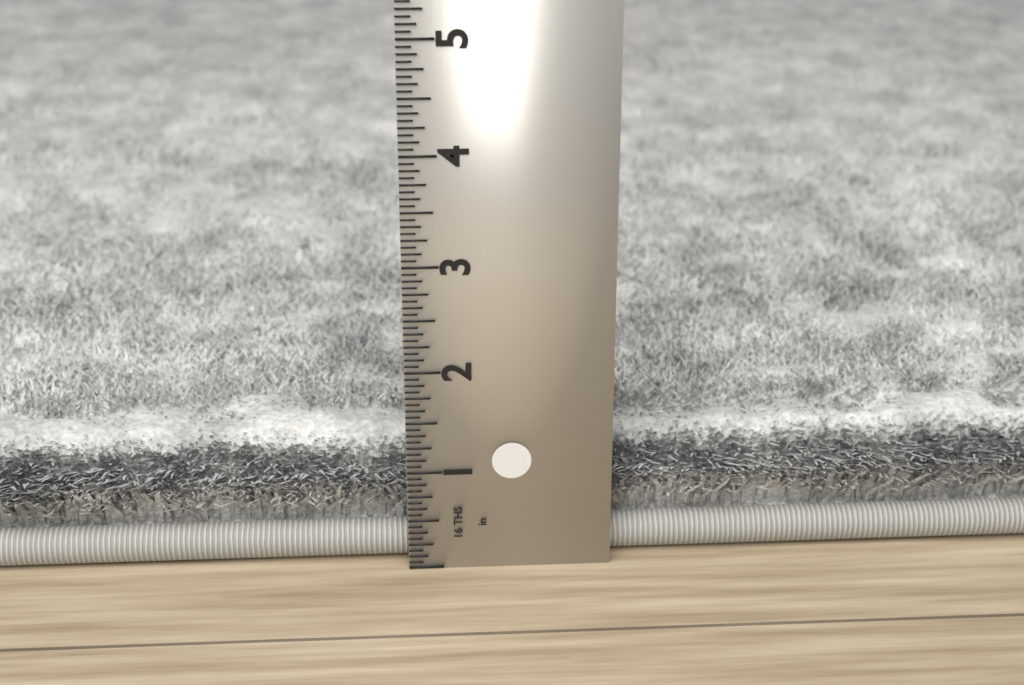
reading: 1.1875 in
